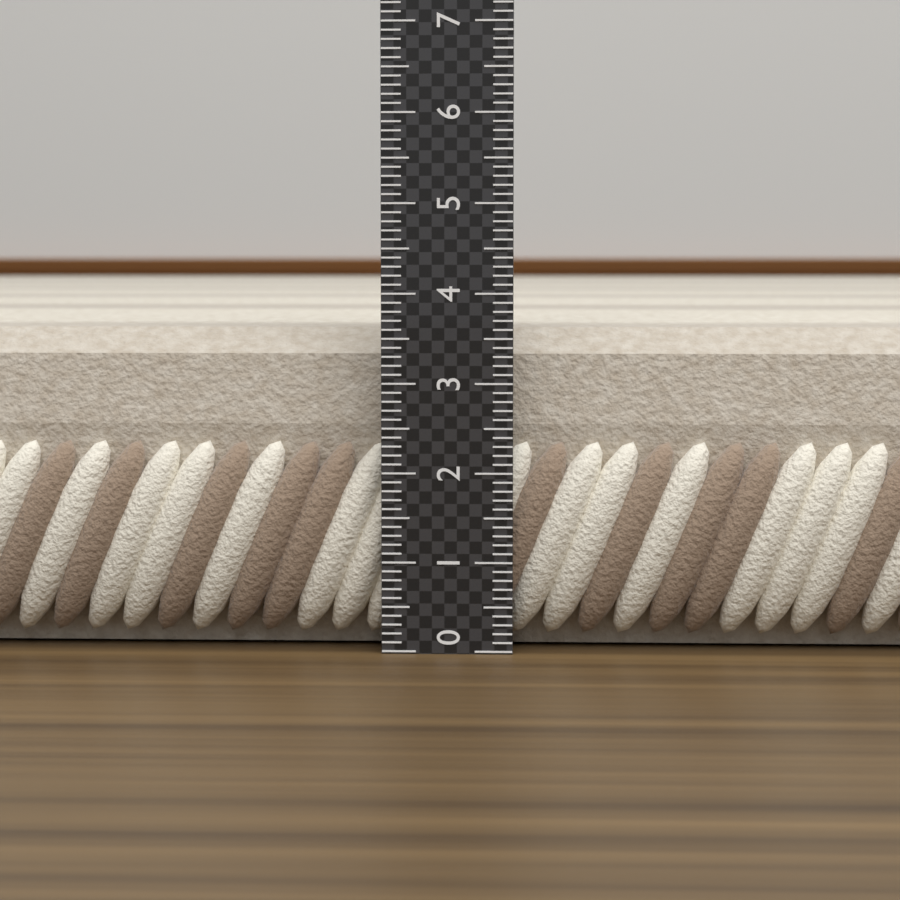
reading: 3.6 (no unit)
